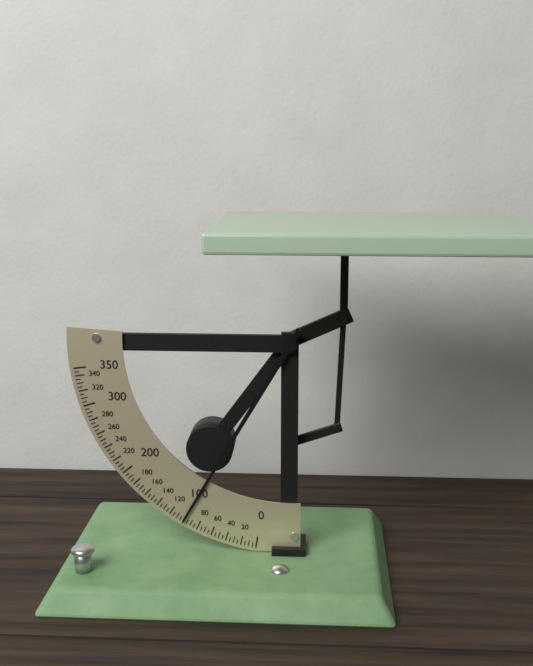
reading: 100 (no unit)
